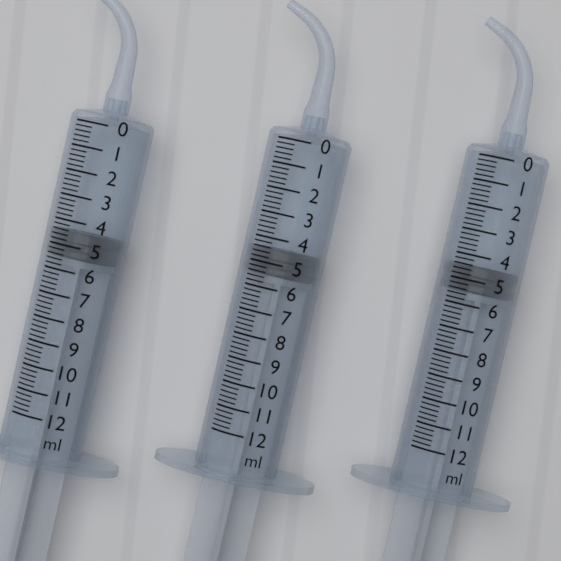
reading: 4.4 ml
